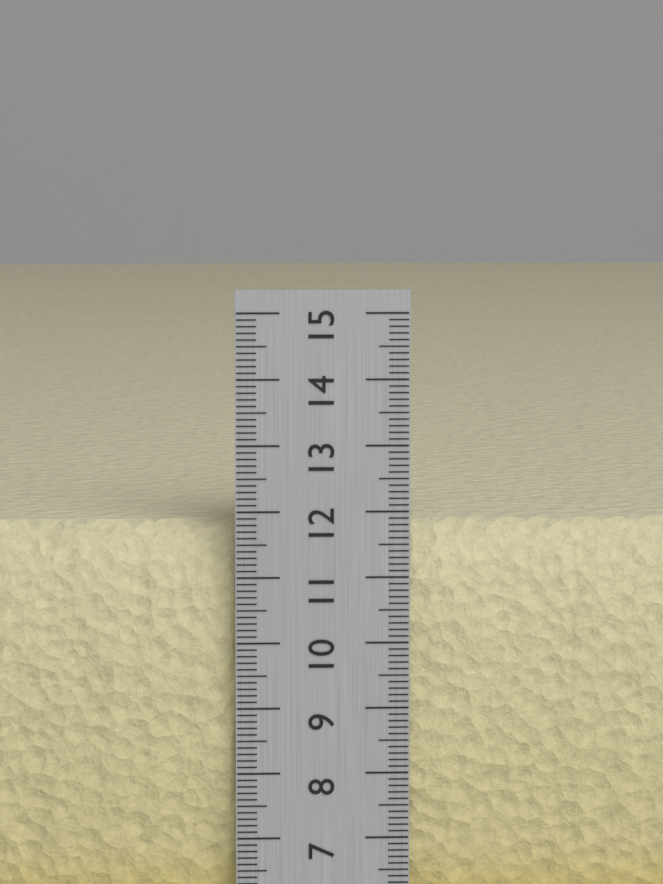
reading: 11.8 cm
